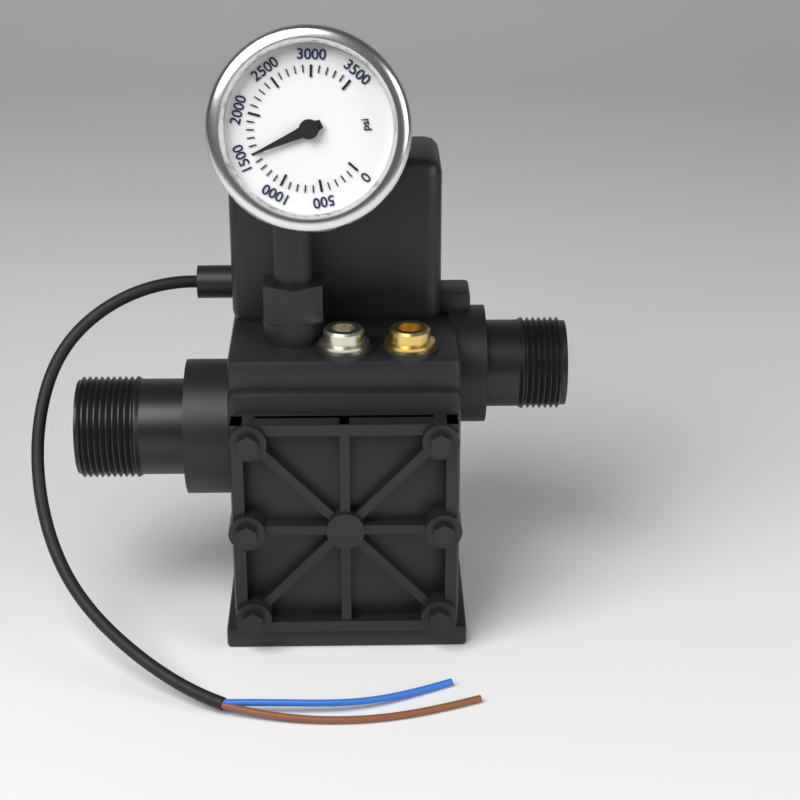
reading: 1500 psi
